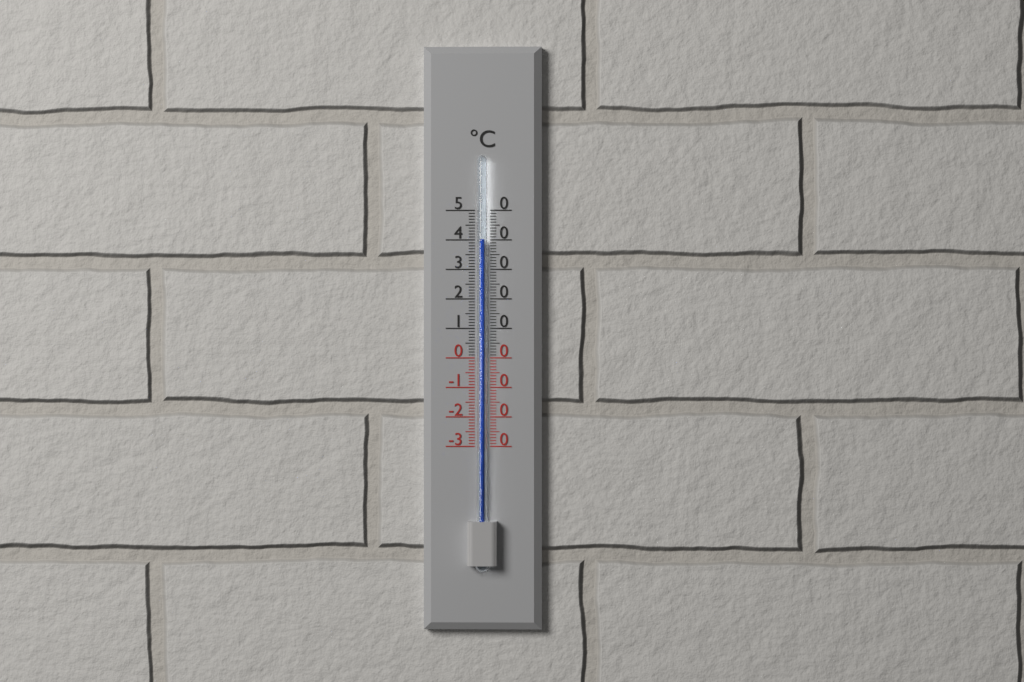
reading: 40 °C
